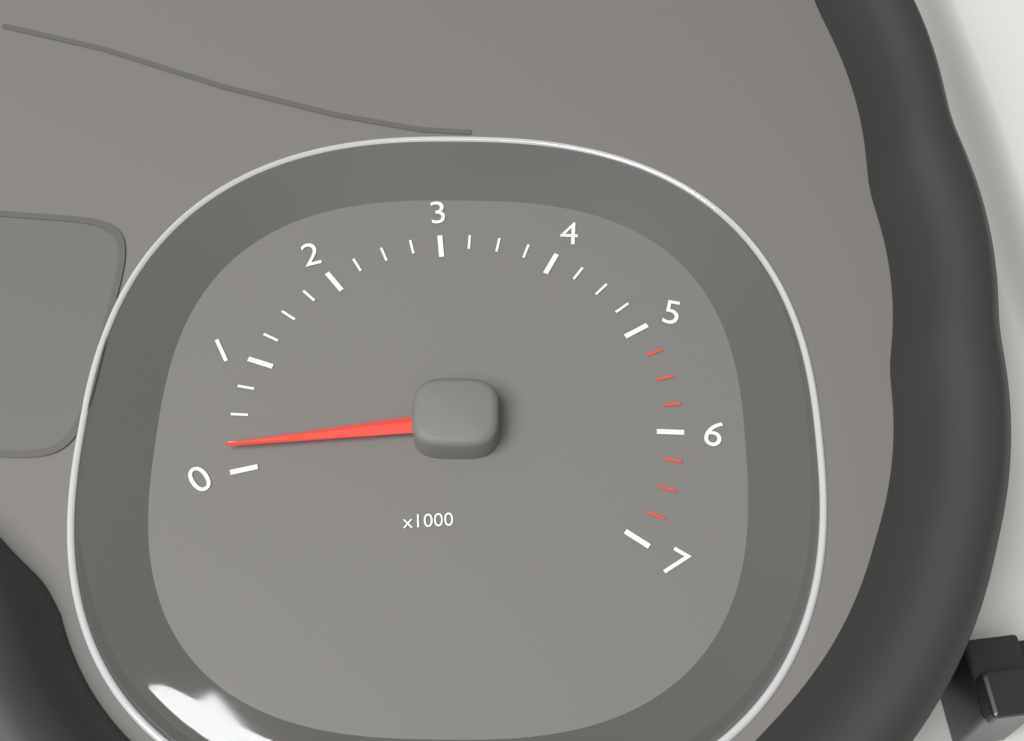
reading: 200 (no unit)
